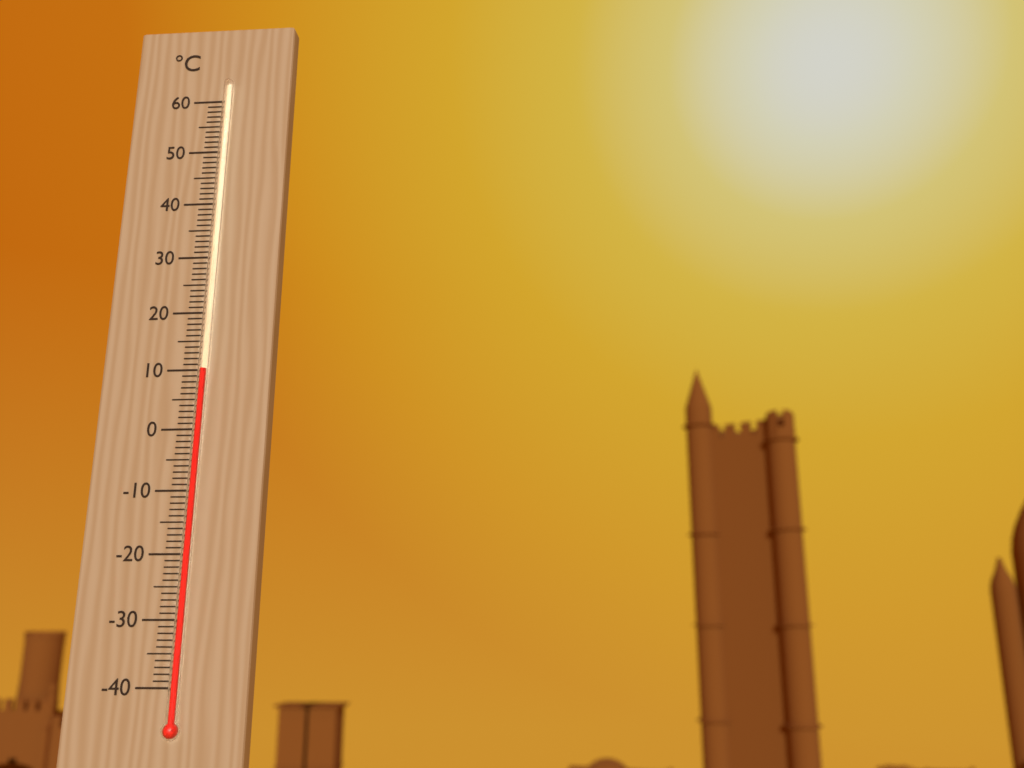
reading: 10 °C
